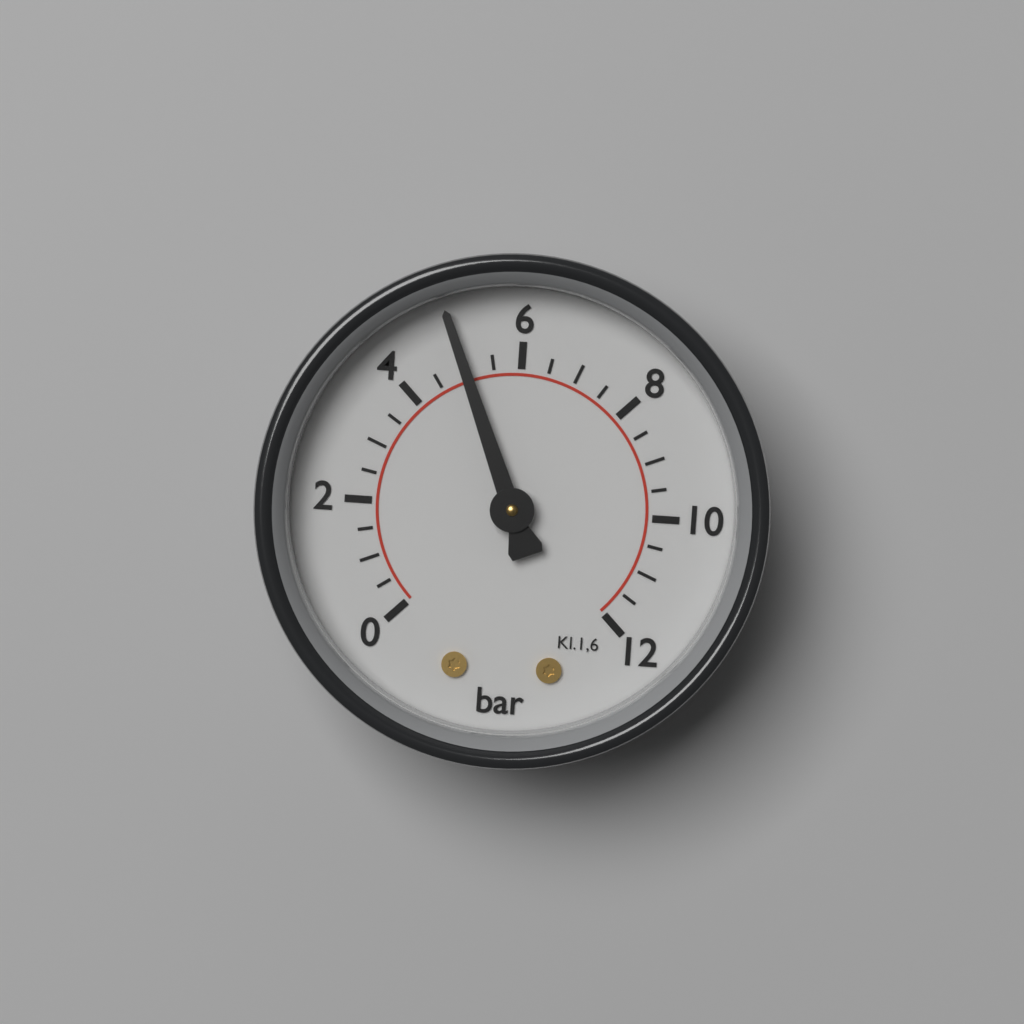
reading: 5.0 bar
